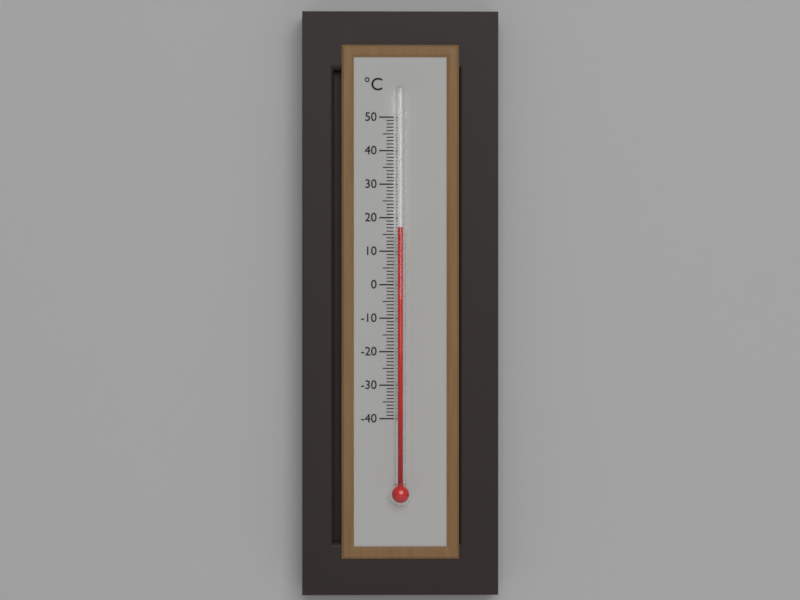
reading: 17 °C
